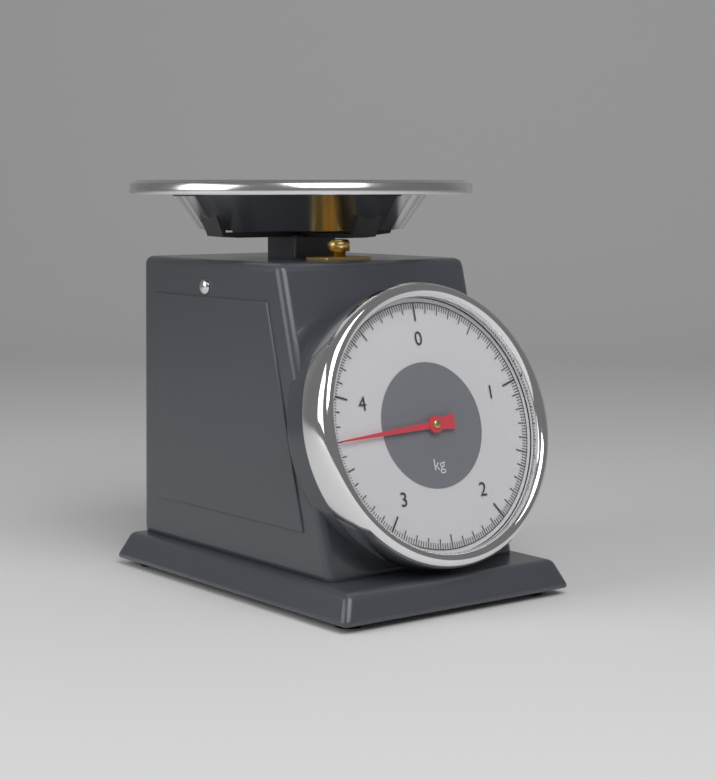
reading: 3.70 kg
